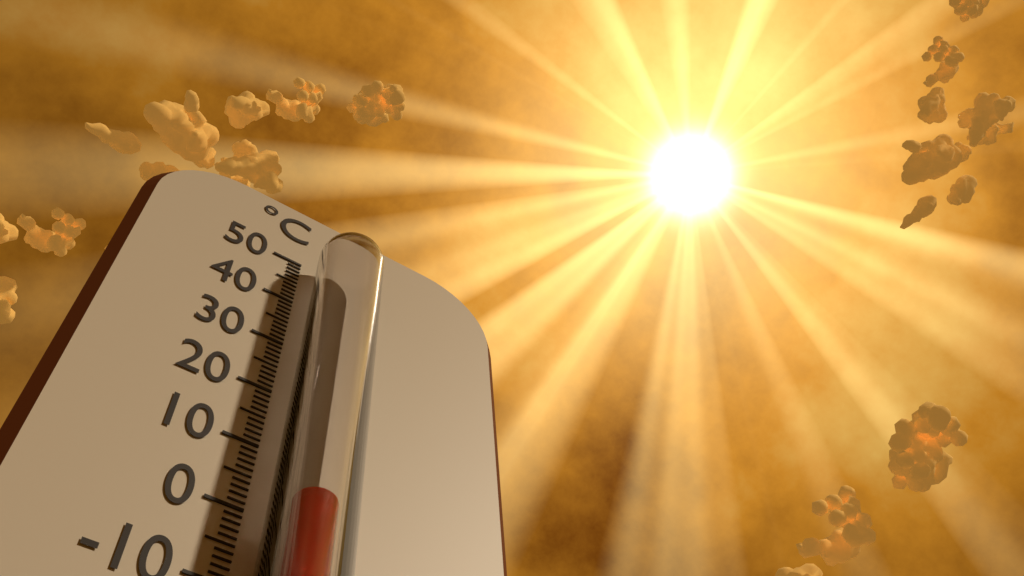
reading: -1 °C
